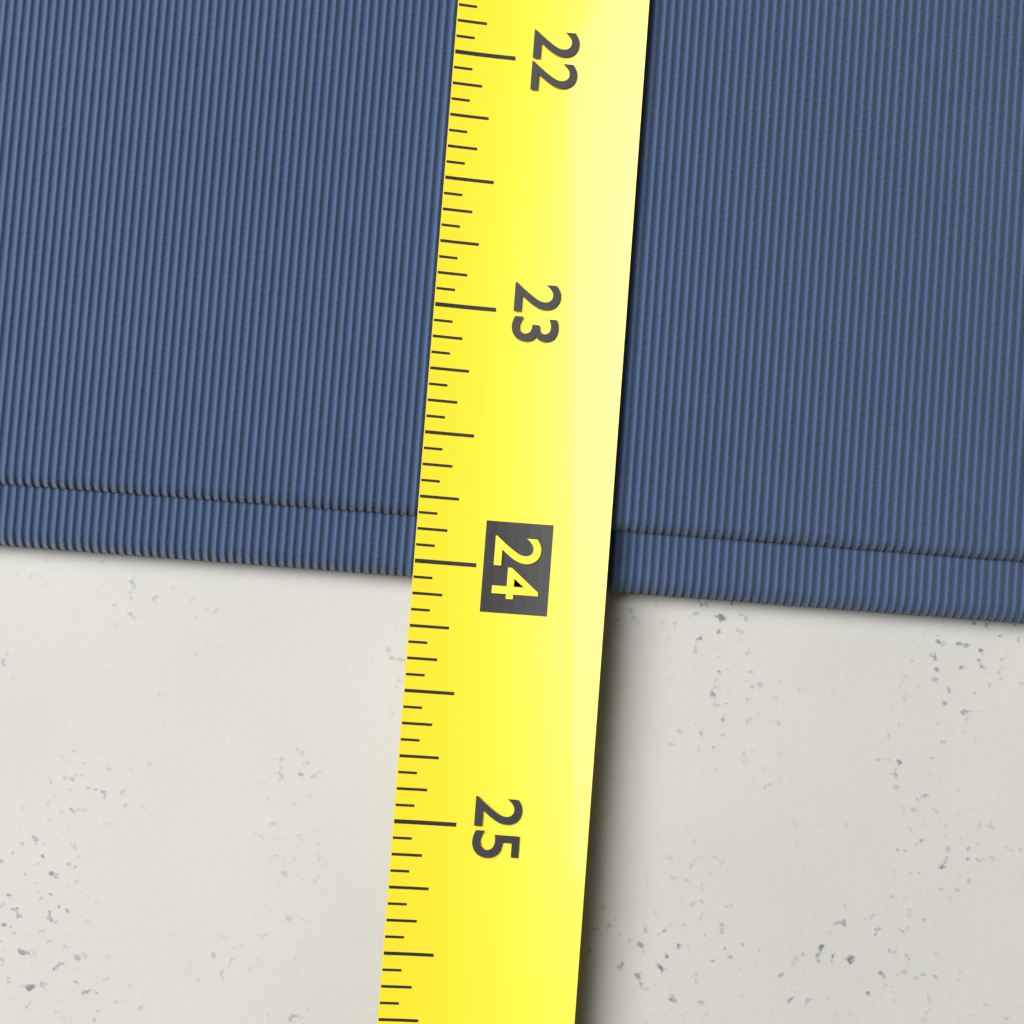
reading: 24.0625 (no unit)
